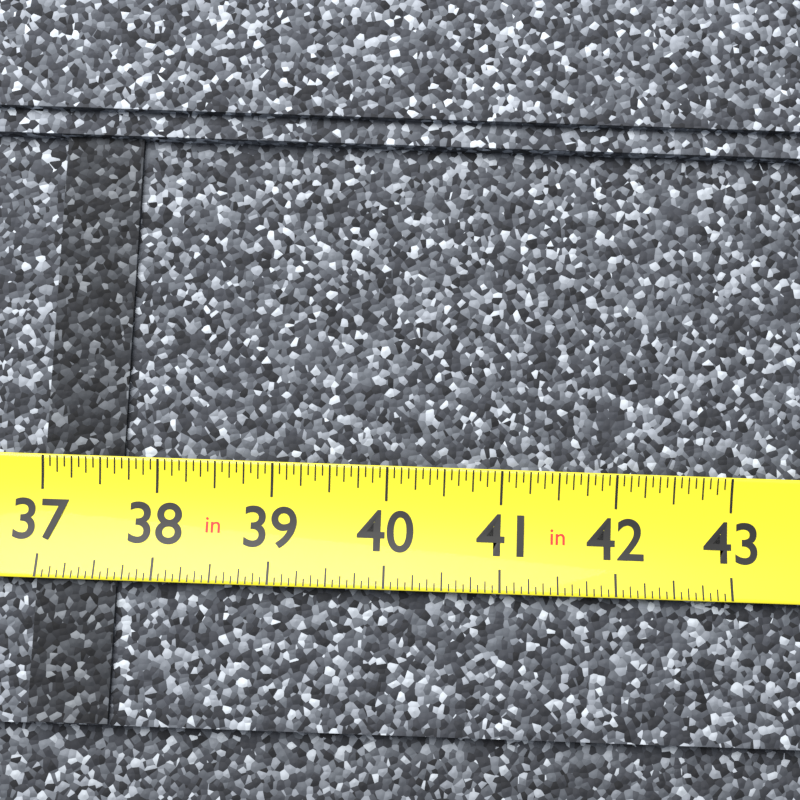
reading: 37.6875 in
